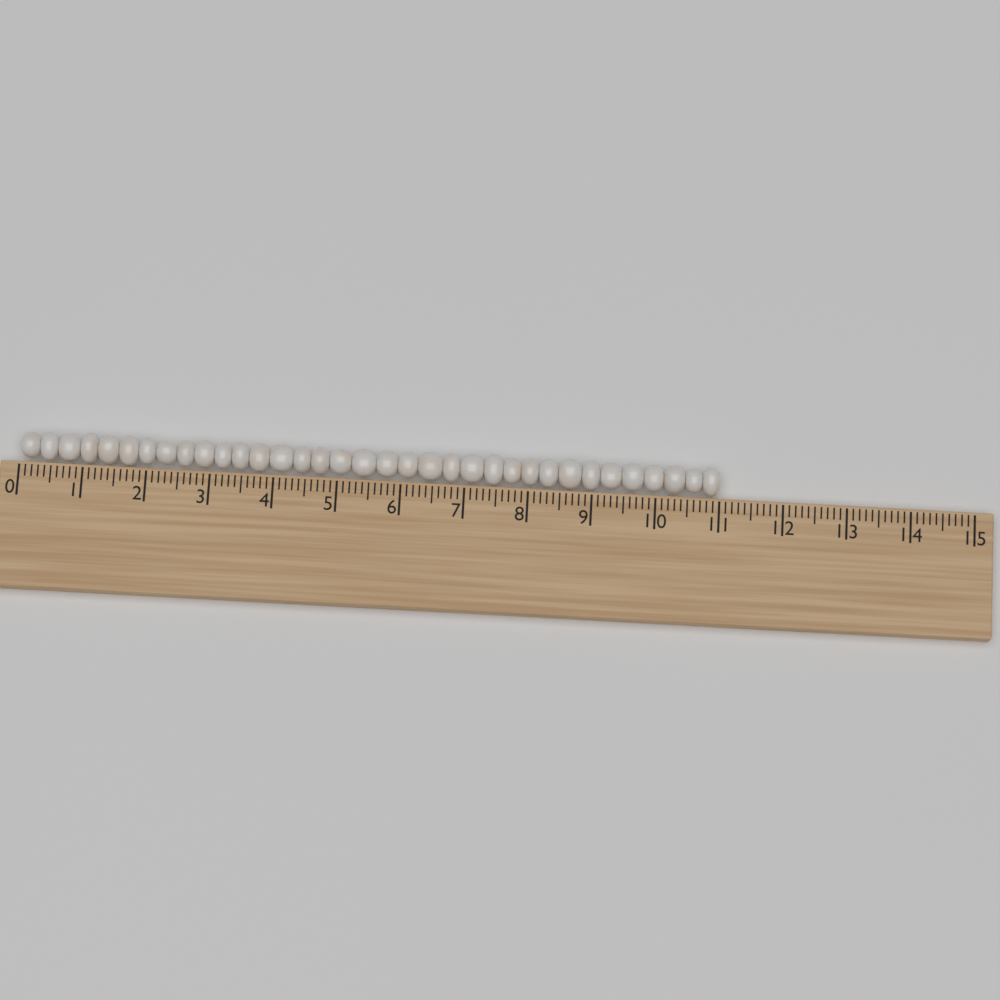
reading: 11.0 (no unit)
